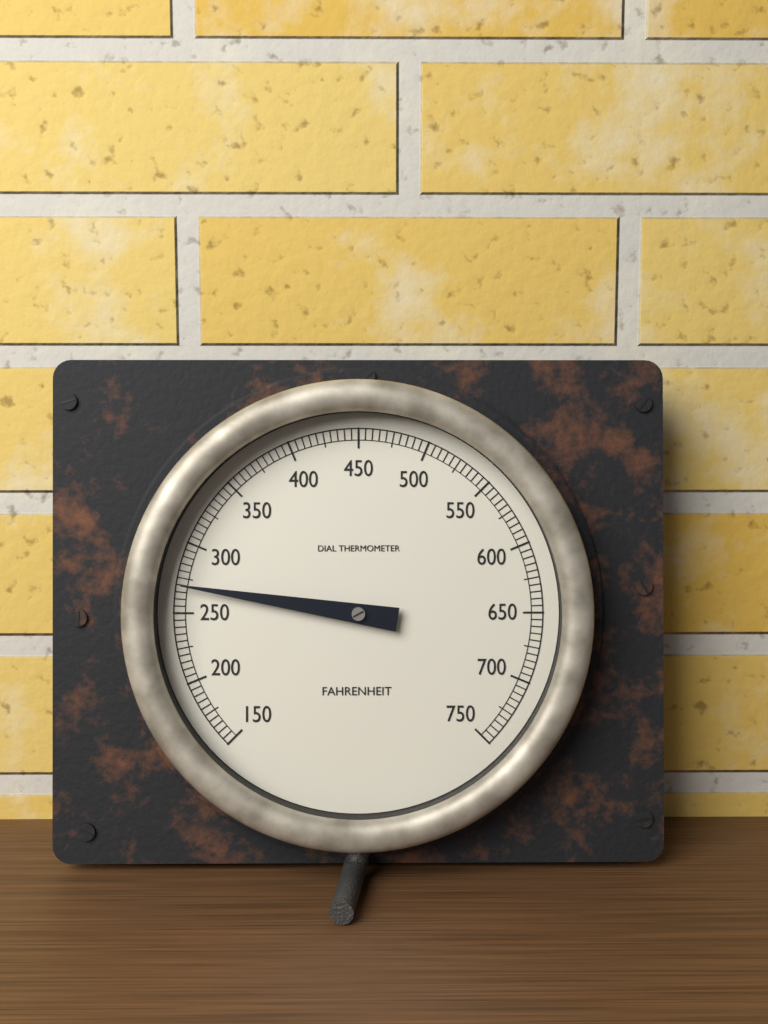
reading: 270 °F
